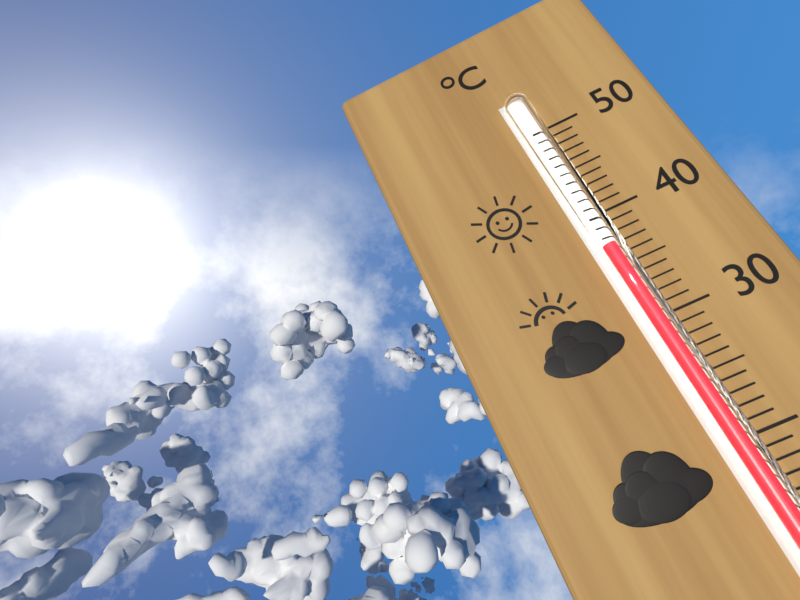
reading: 37 °C
